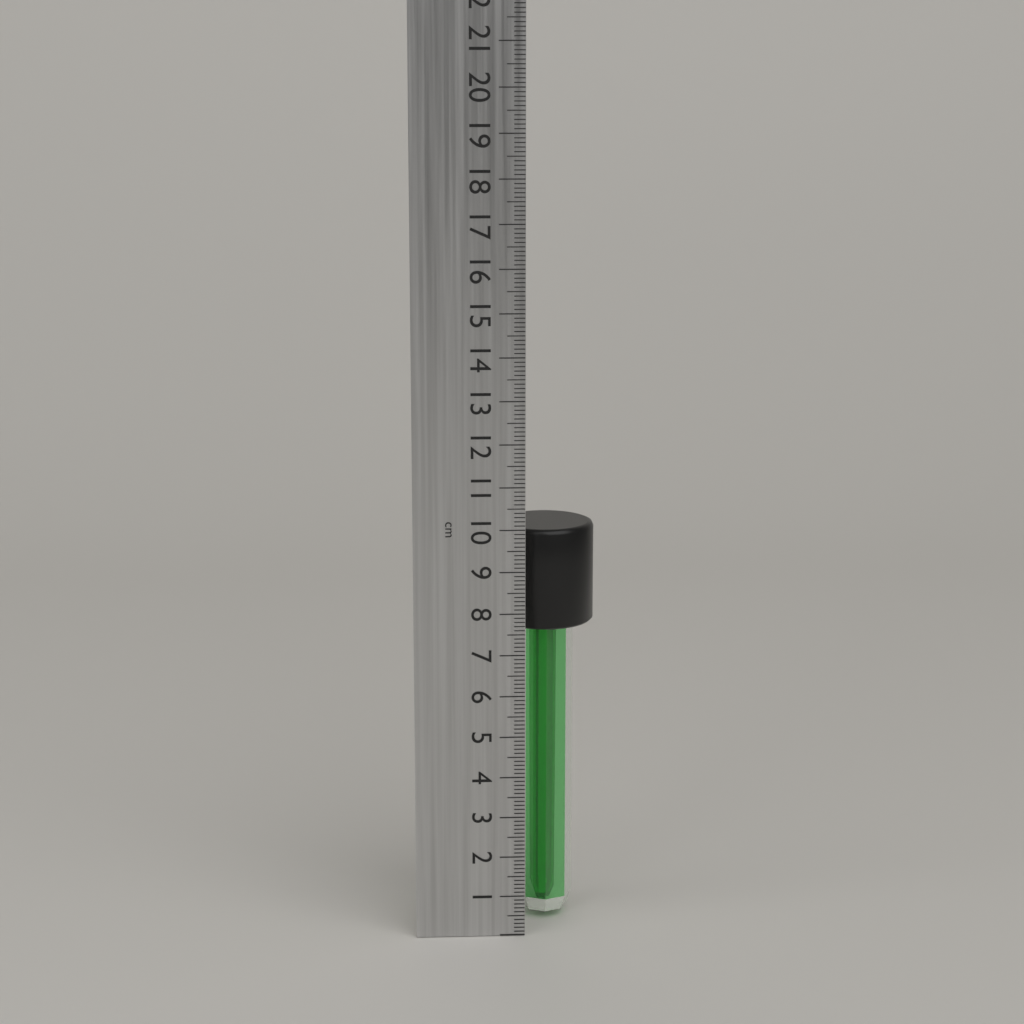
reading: 9.9 cm
